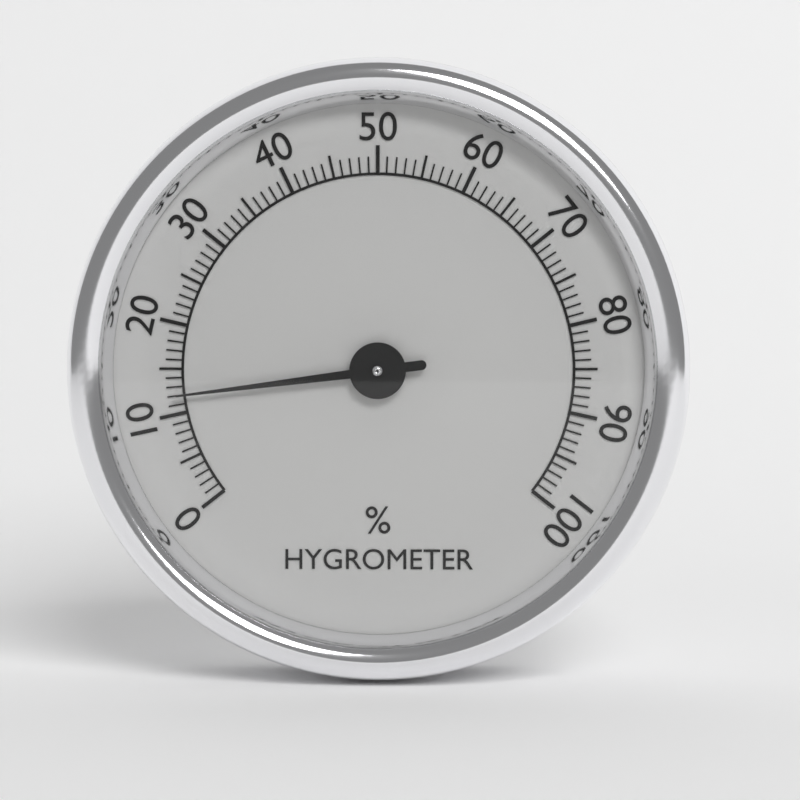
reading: 12 %
